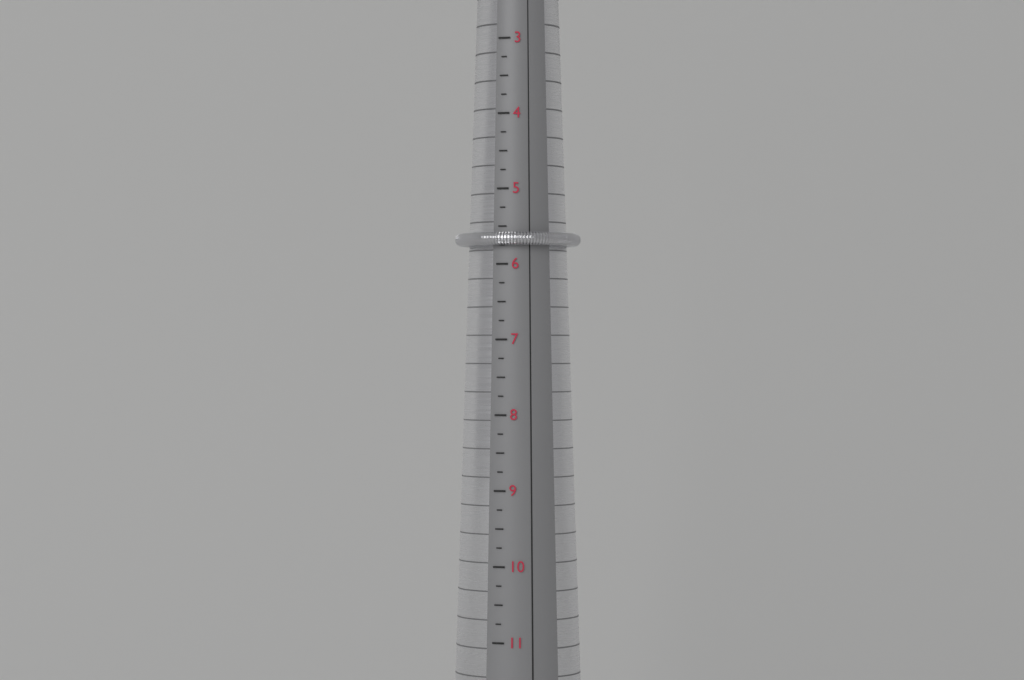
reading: 5.75 (no unit)
